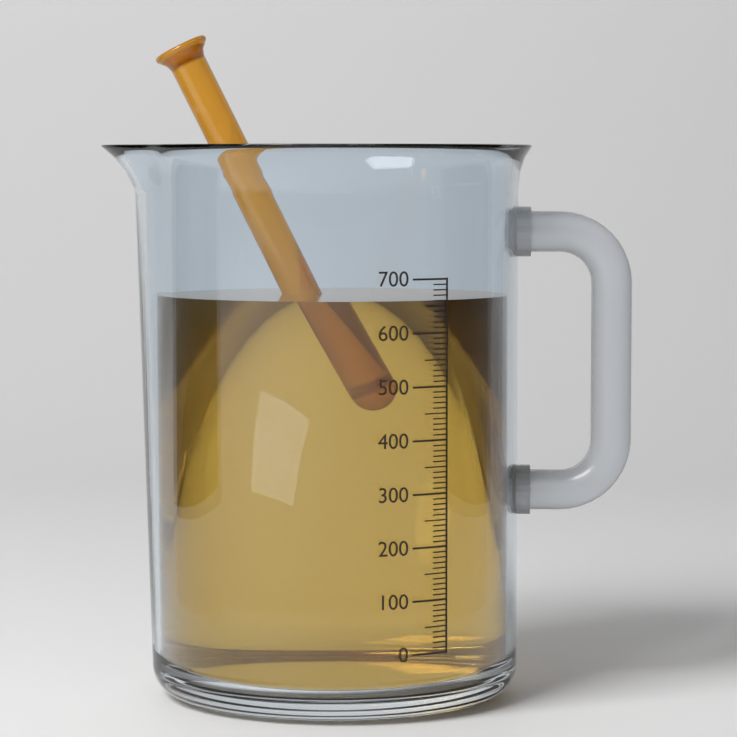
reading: 660 (no unit)
